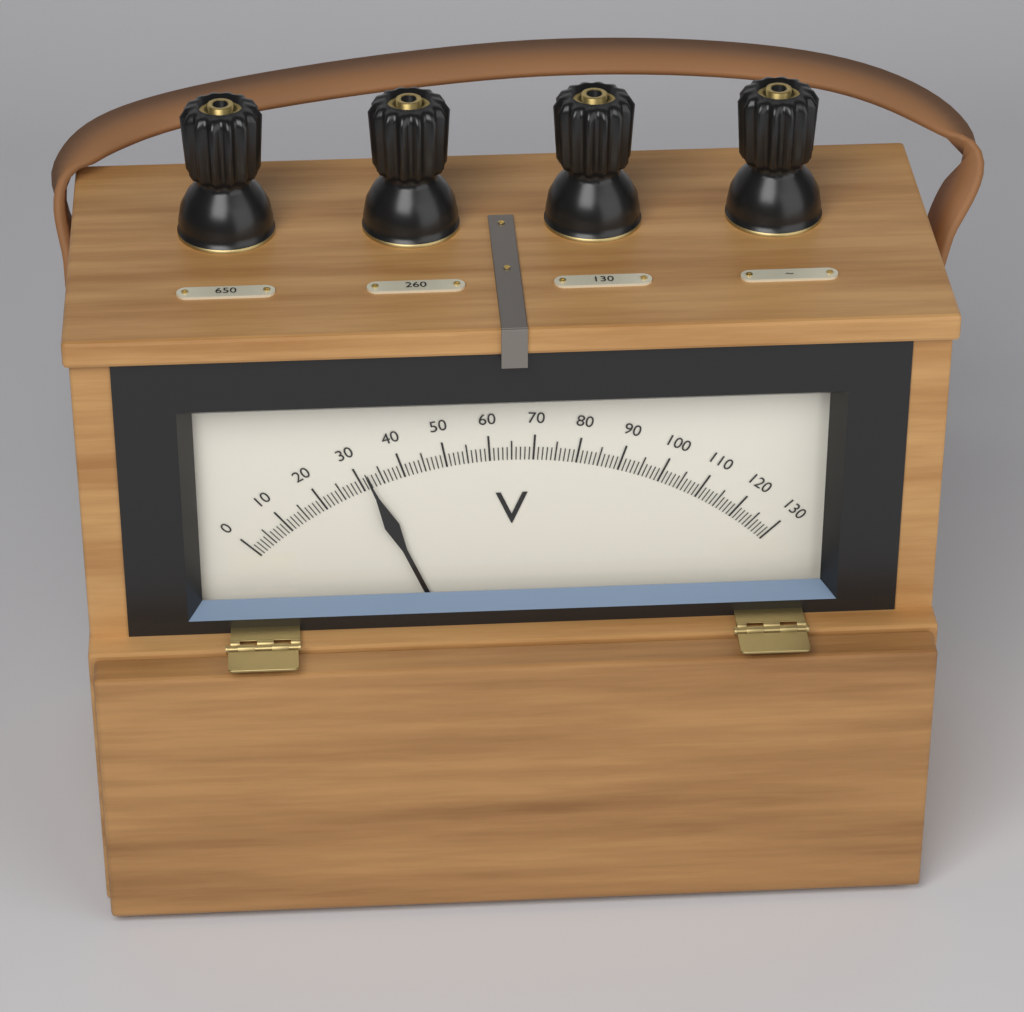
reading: 32 V
